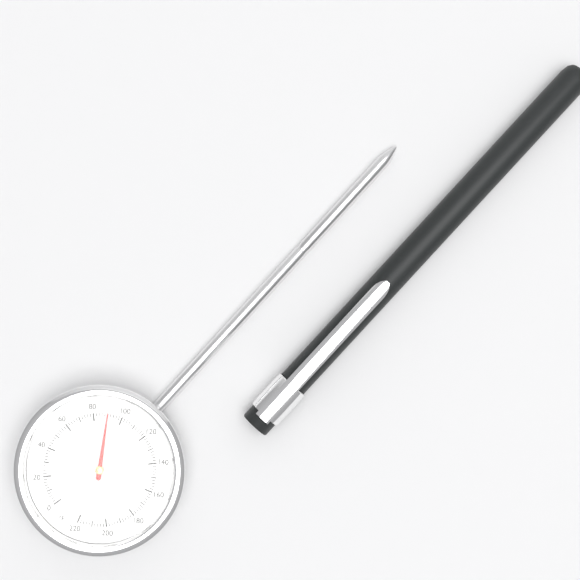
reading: 90 °F
